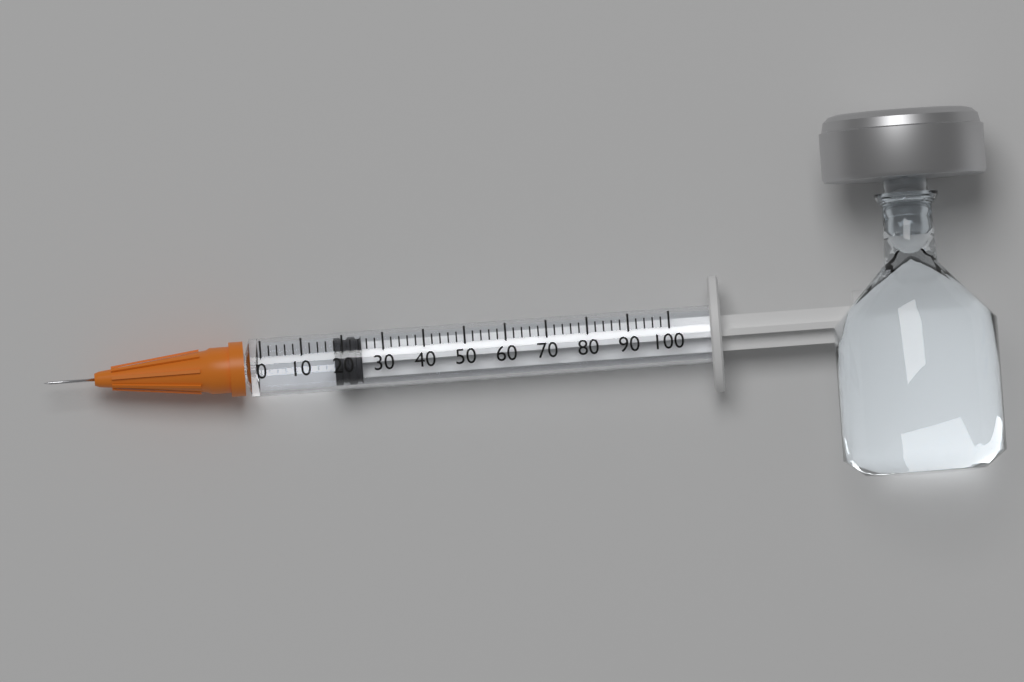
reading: 18 (no unit)
